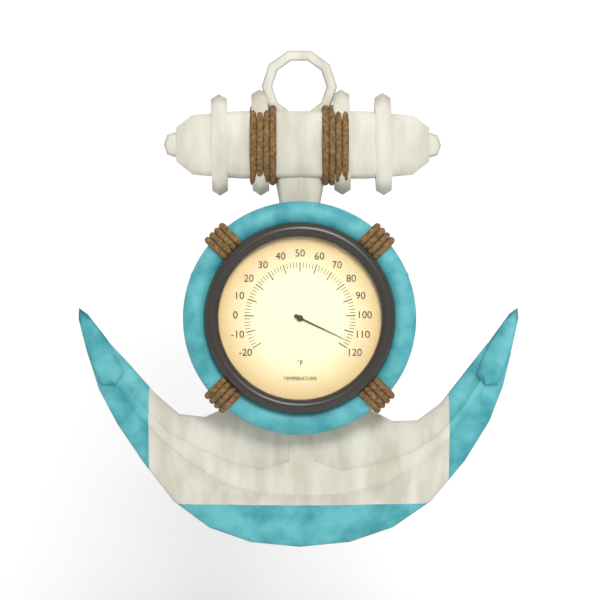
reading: 116 °F
